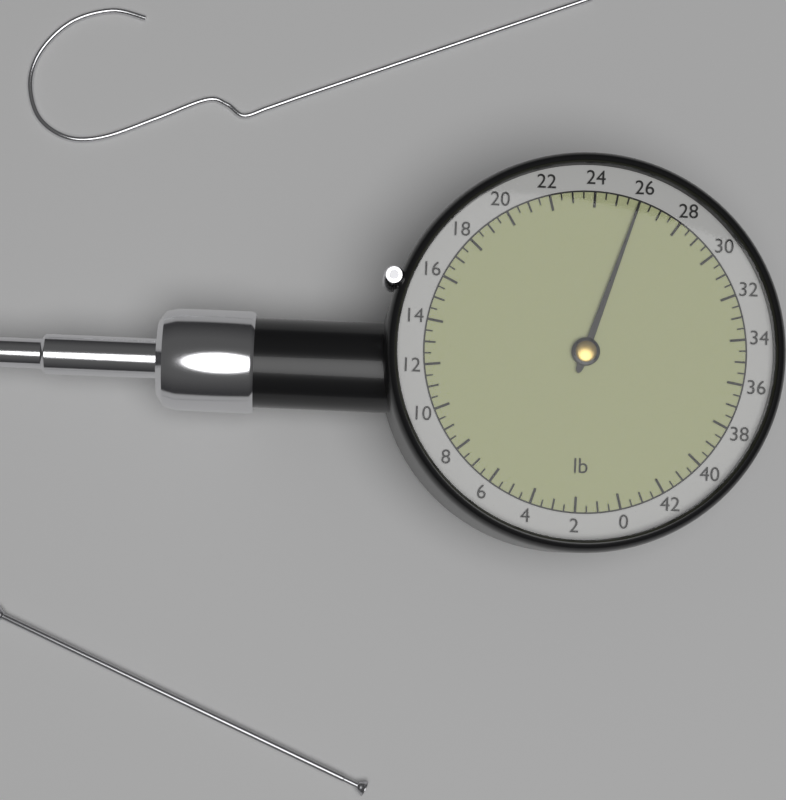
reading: 26.0 lb
